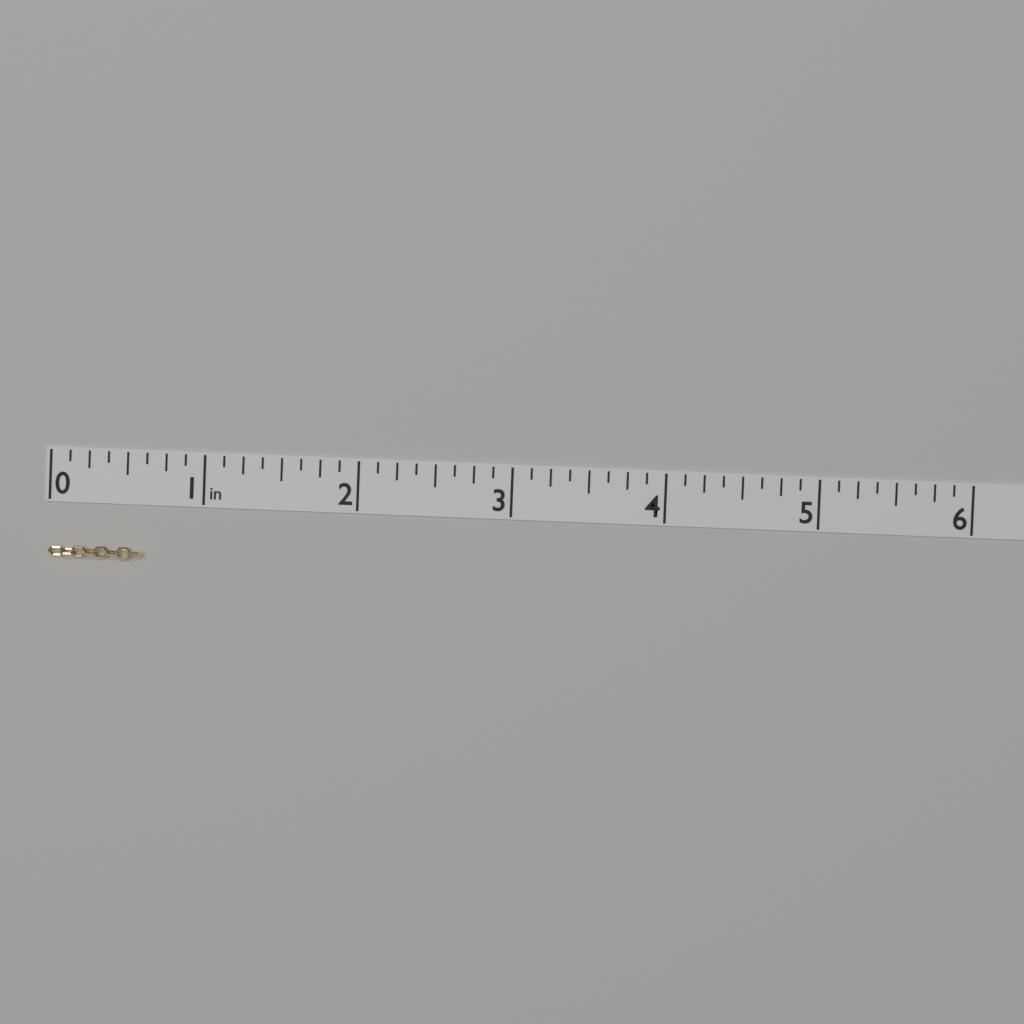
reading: 0.625 in
